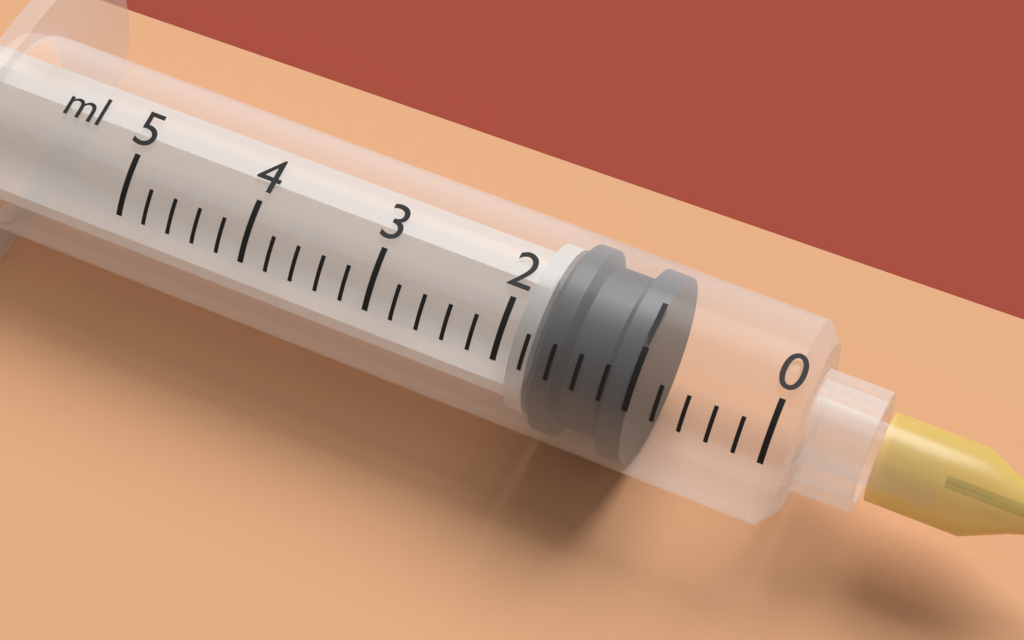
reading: 1.0 ml
